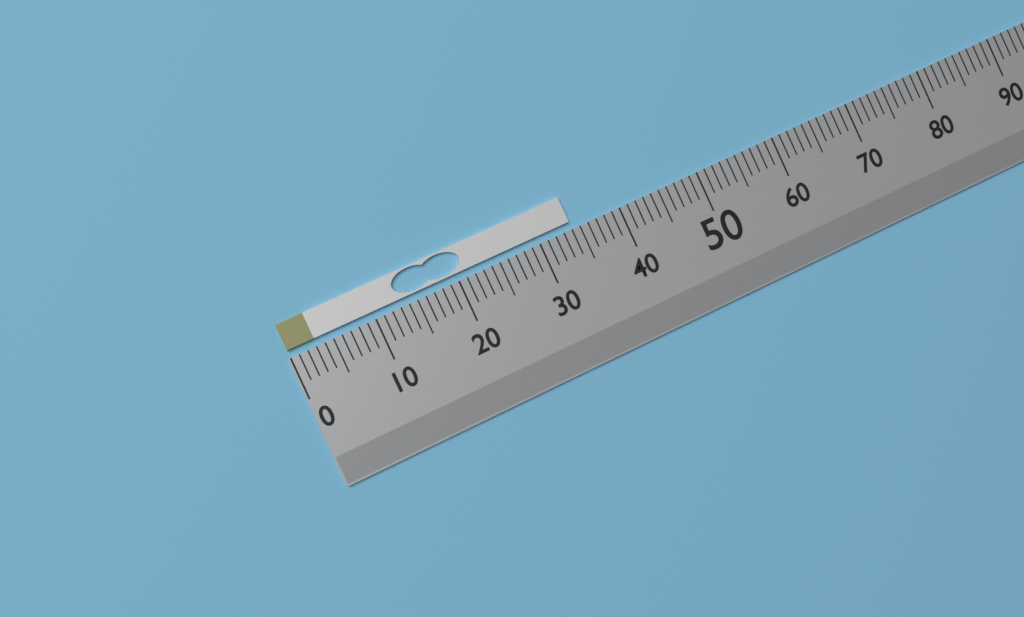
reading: 34 (no unit)
